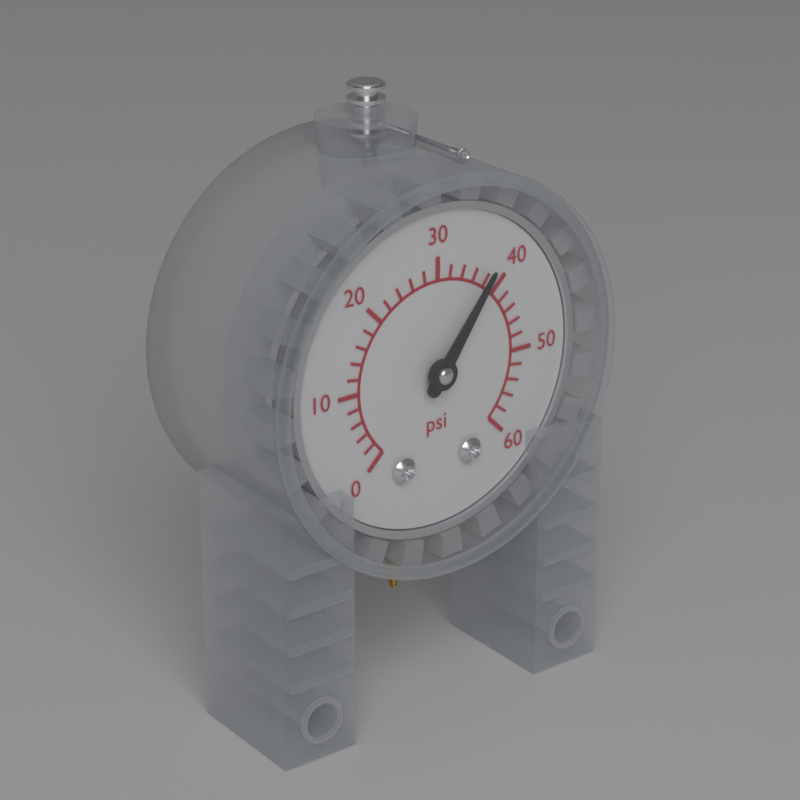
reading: 38 psi
